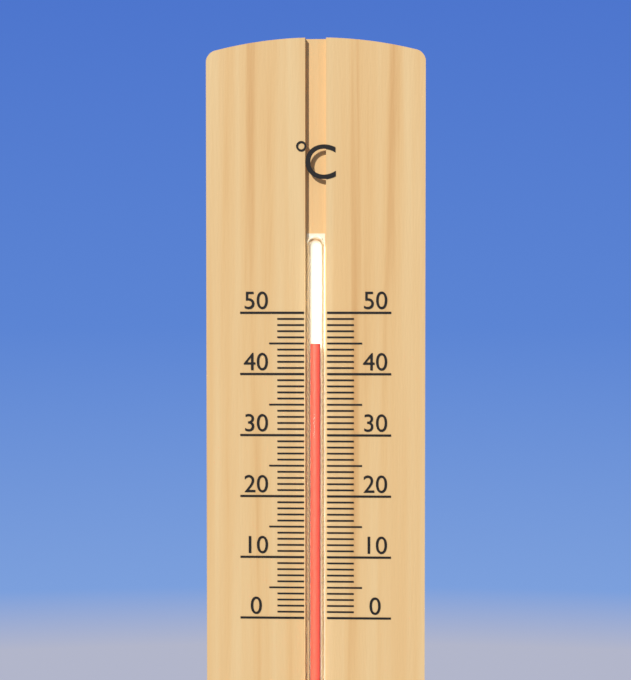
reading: 45 °C
